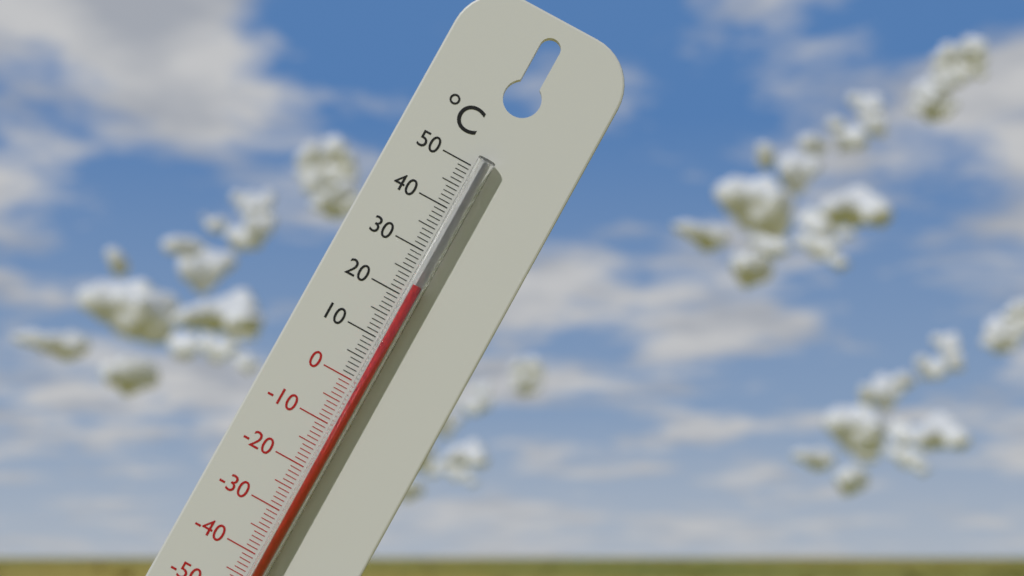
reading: 23 °C
